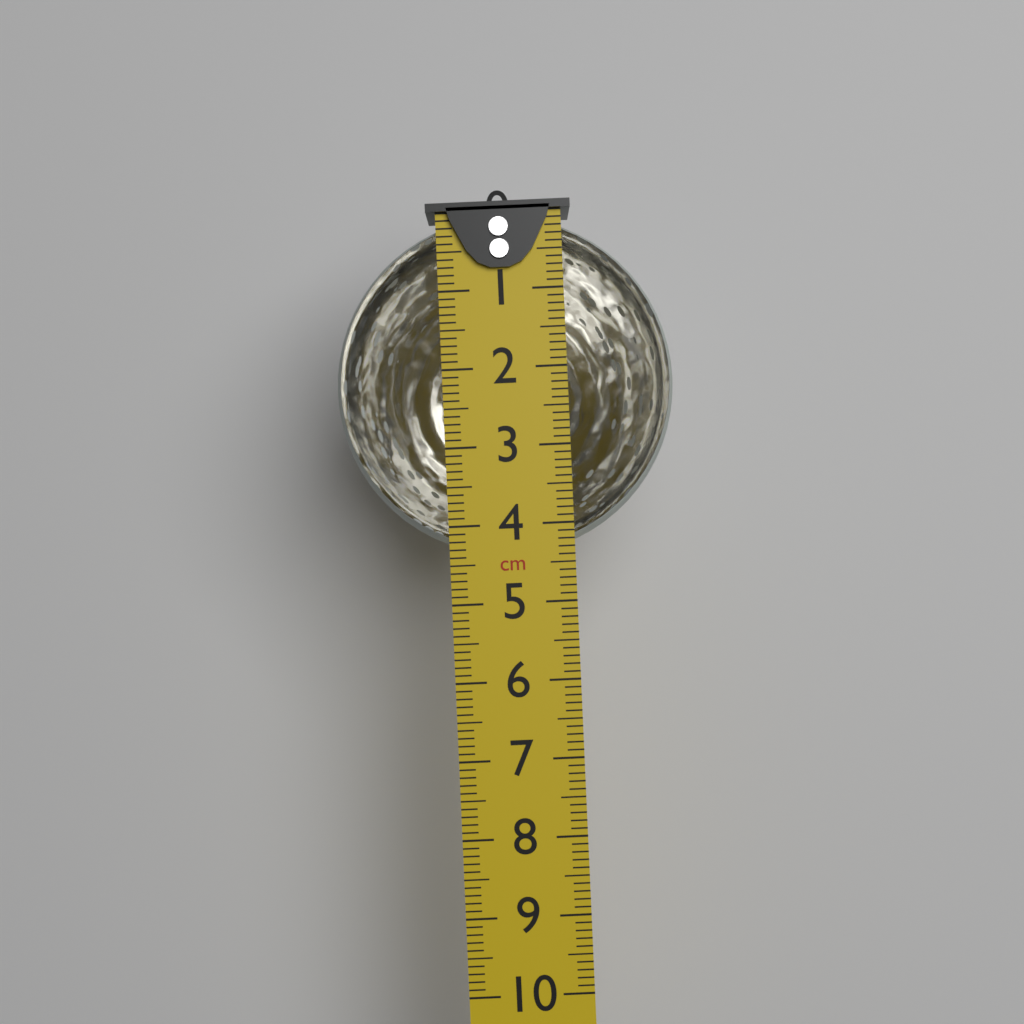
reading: 4.4 cm
